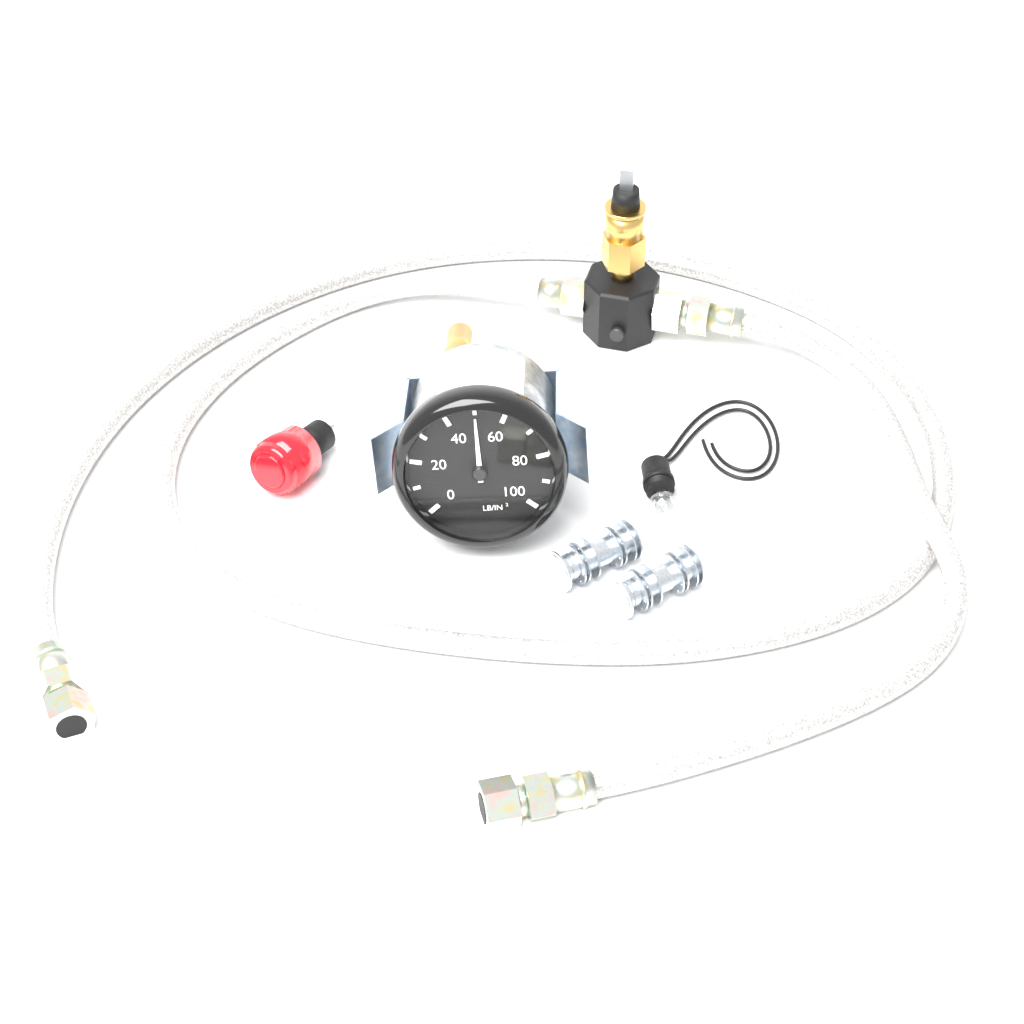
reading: 50 lb/in²
